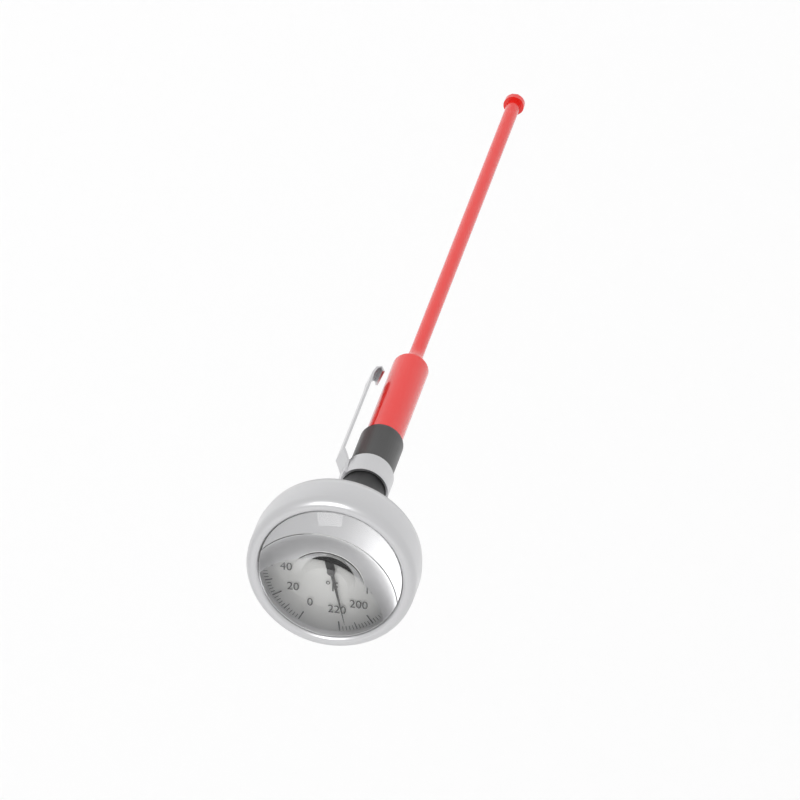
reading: 216 °F
